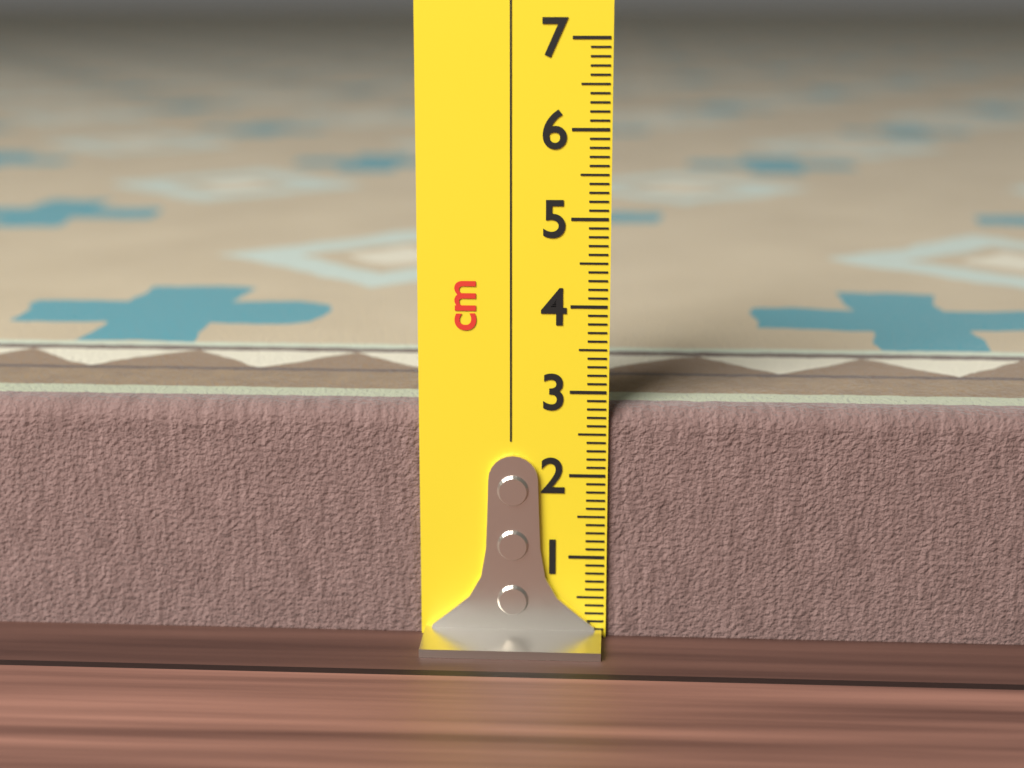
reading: 2.8 cm
